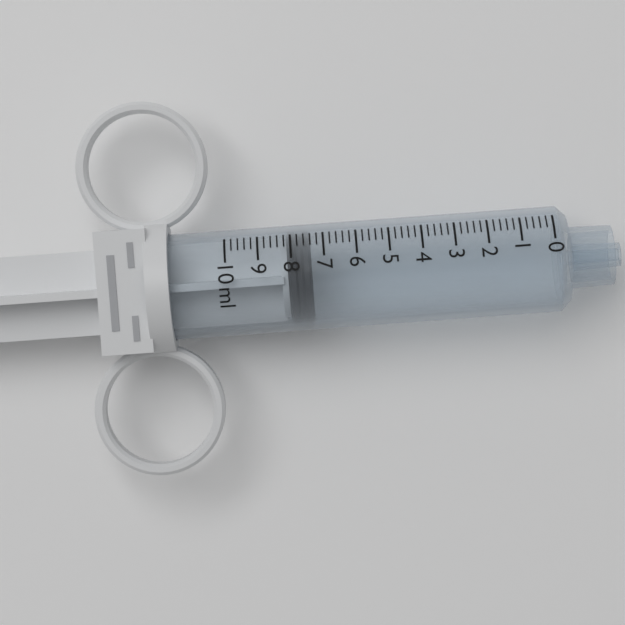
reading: 7.4 ml
